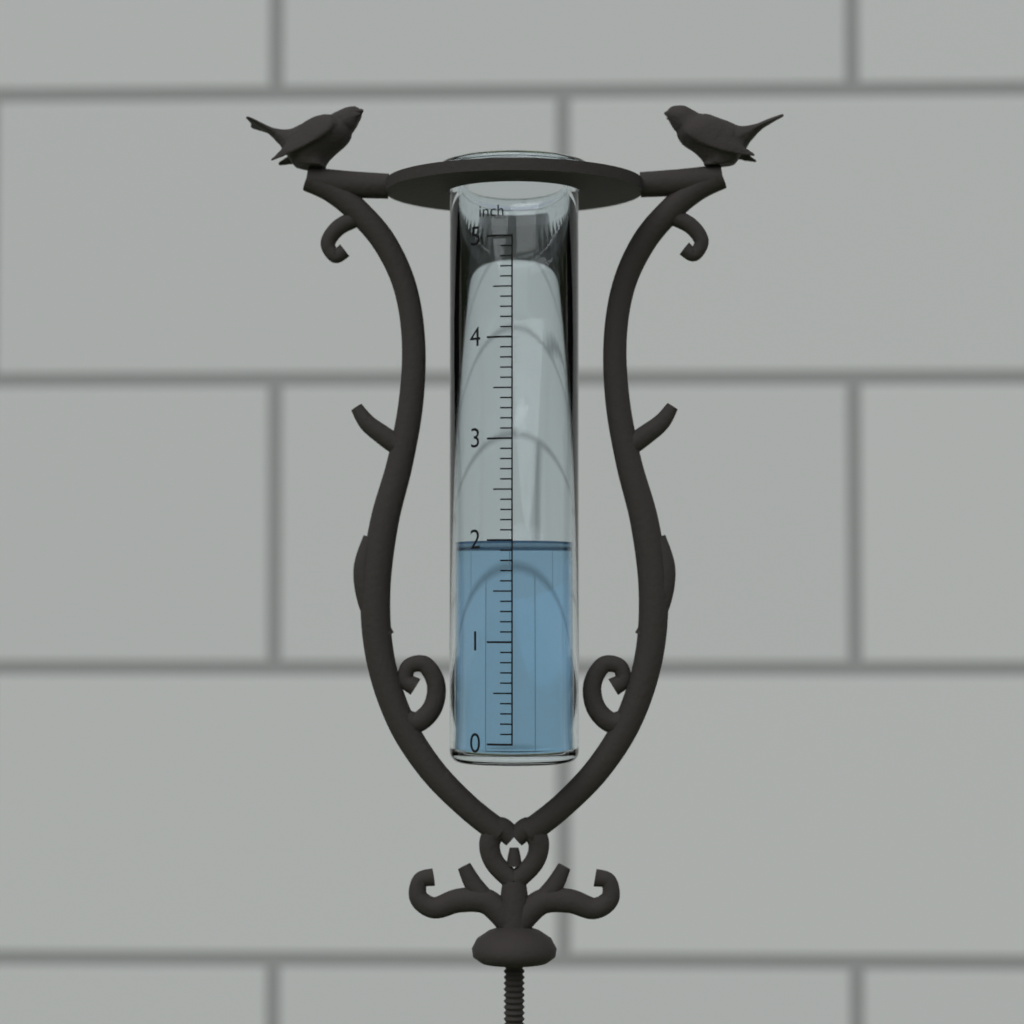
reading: 2.0 inch
